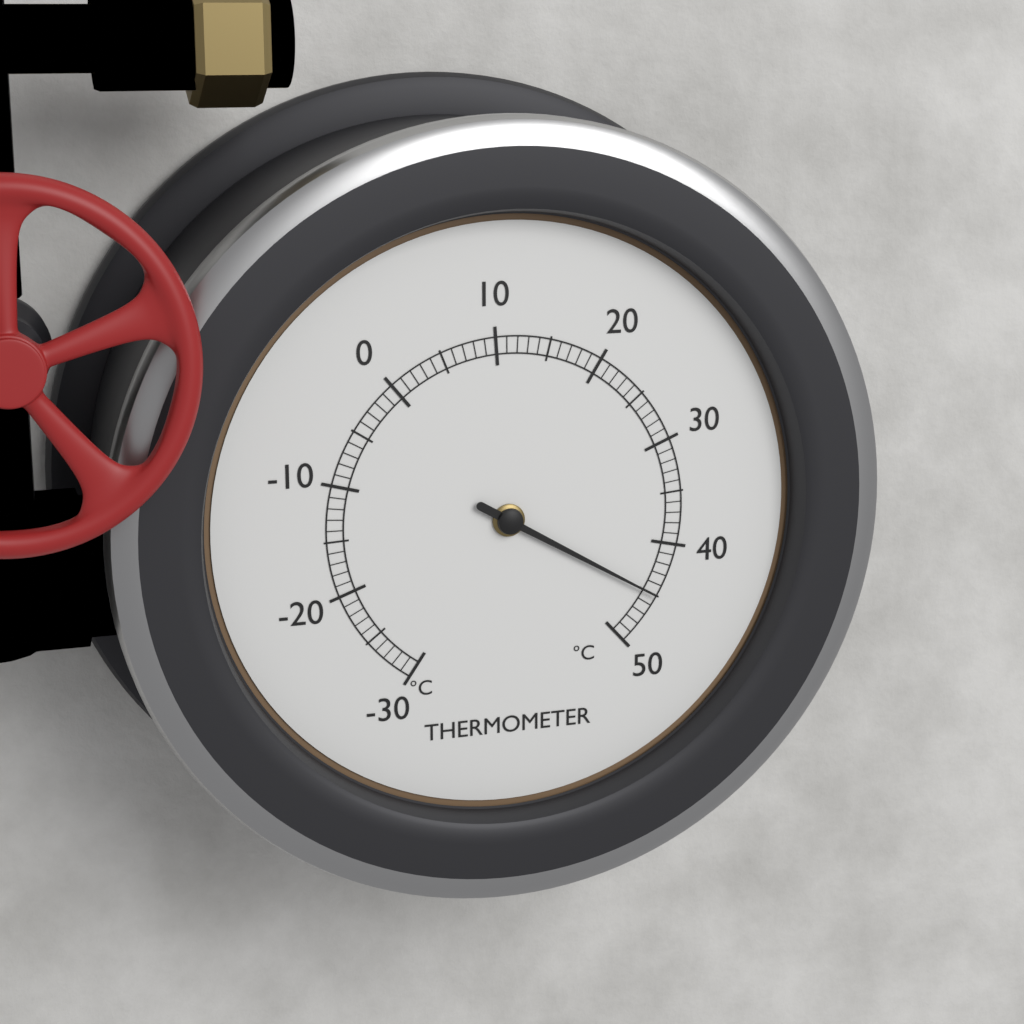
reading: 45 °C
